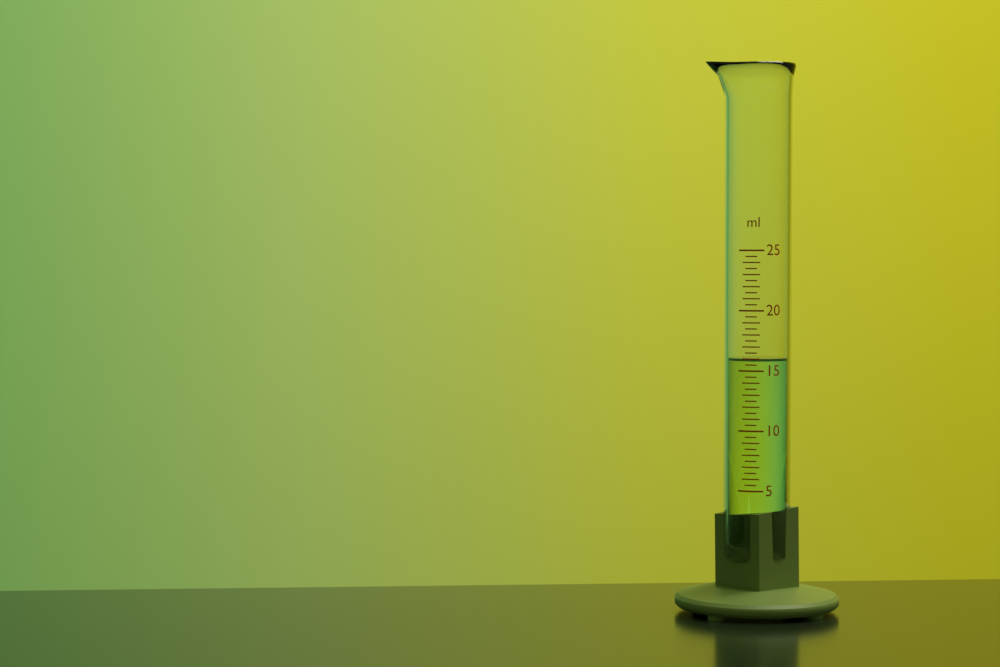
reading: 16.0 ml
